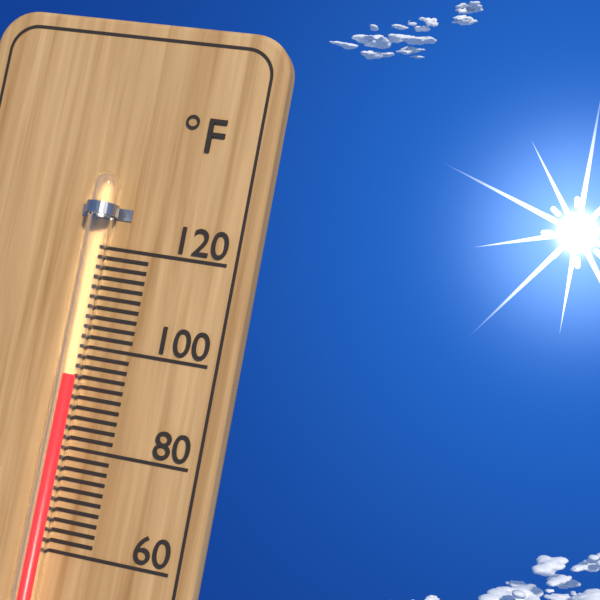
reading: 94 °F
